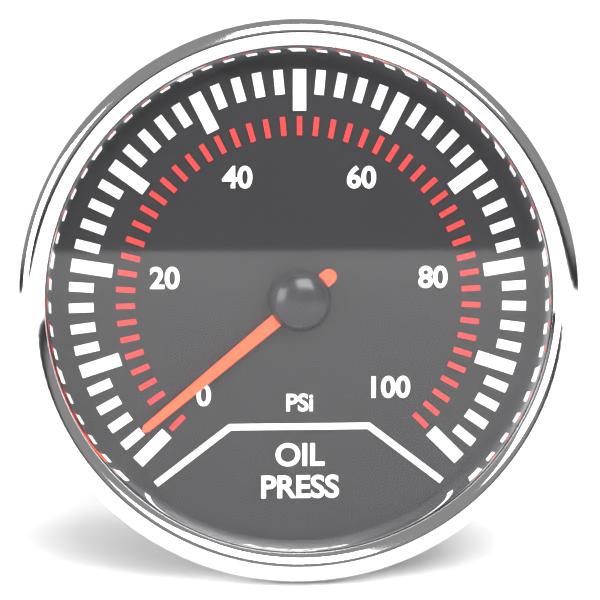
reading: 2 psi
